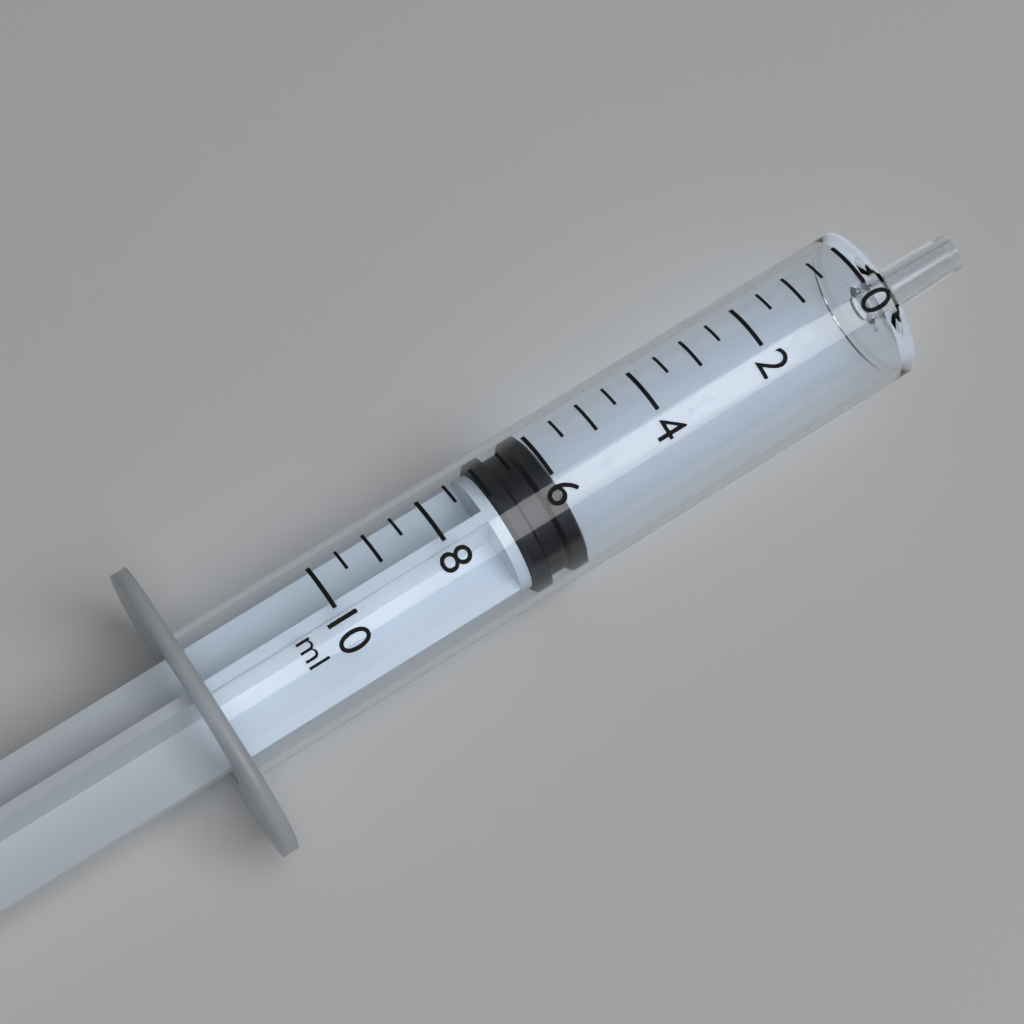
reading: 6.0 ml
